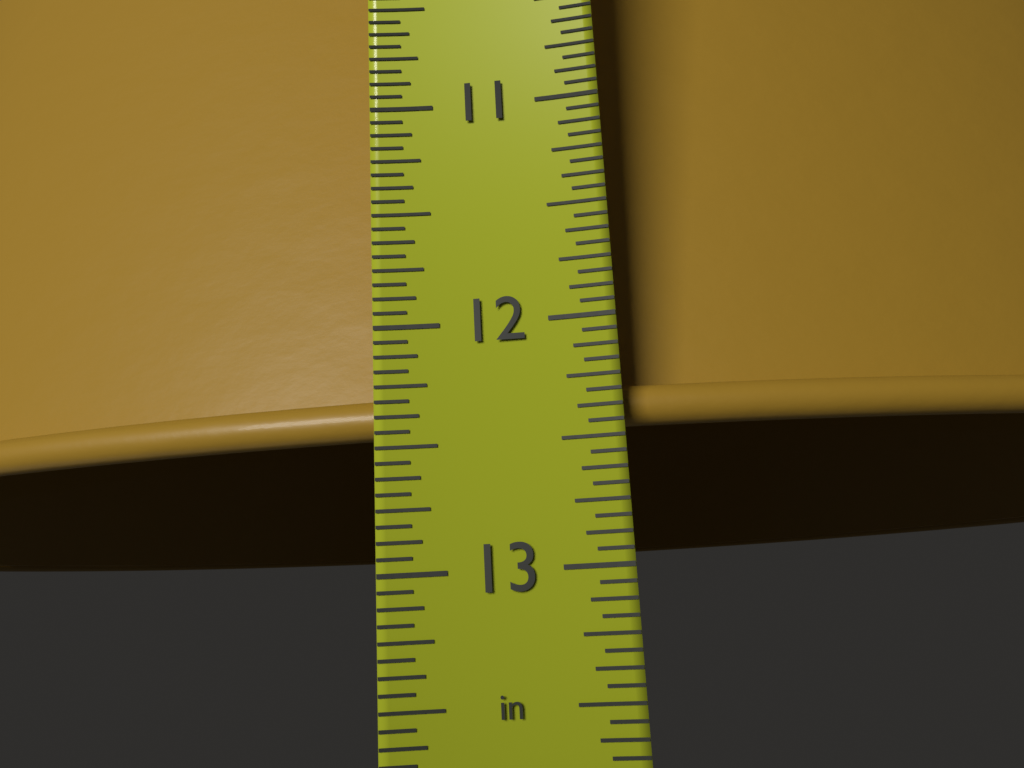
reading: 12.4375 in
